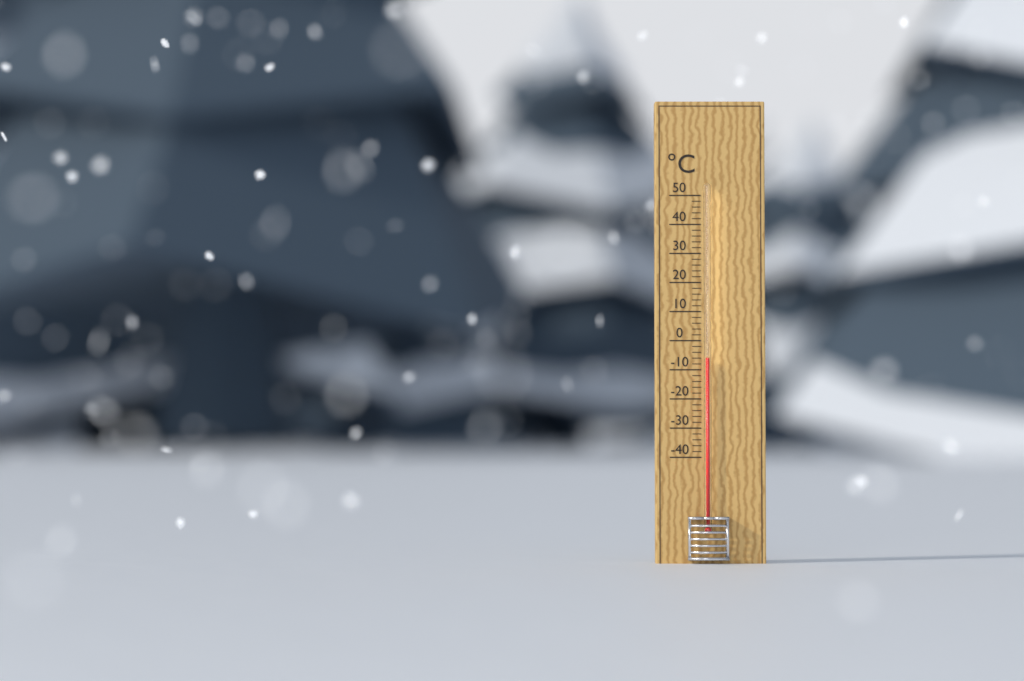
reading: -6 °C
